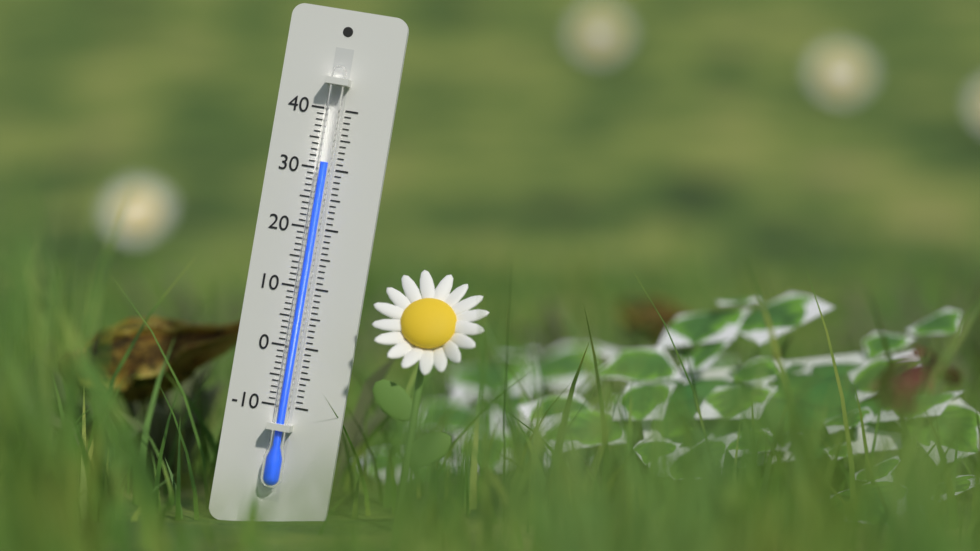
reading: 31 (no unit)
